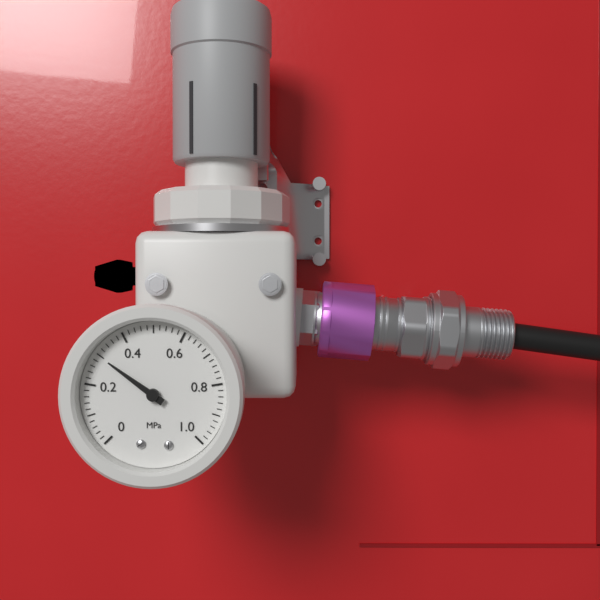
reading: 0.30 MPa
